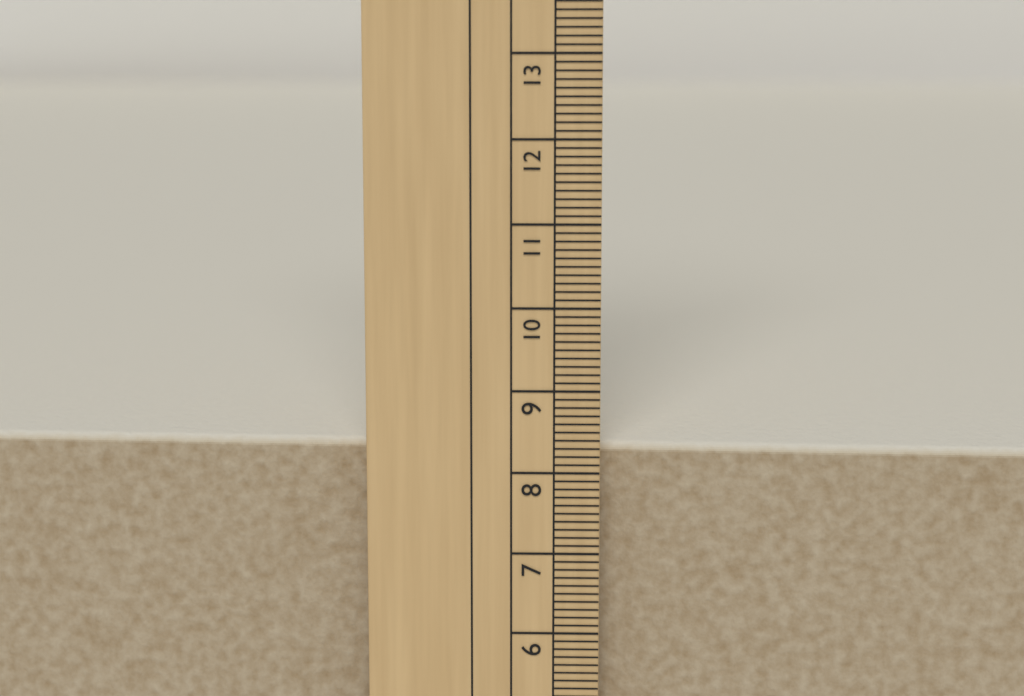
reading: 8.3 cm
